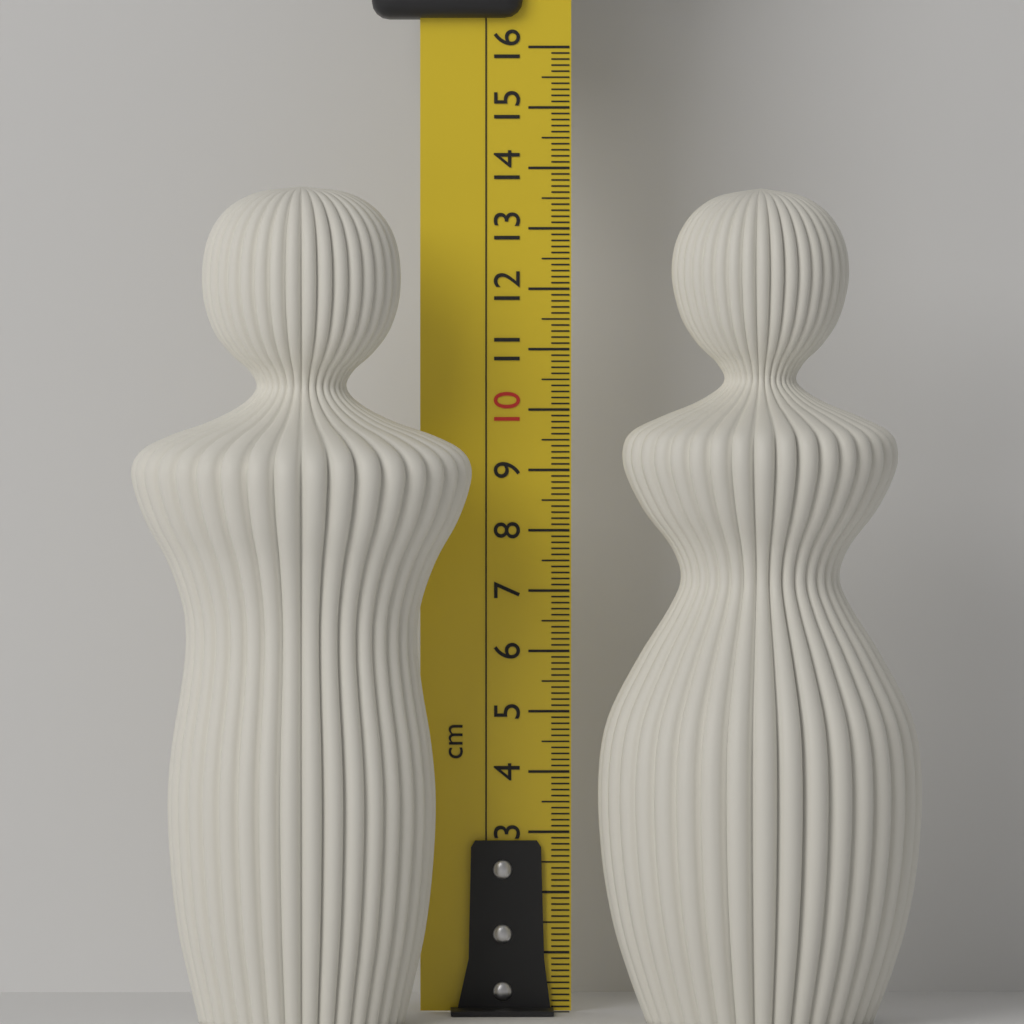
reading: 13.7 cm
